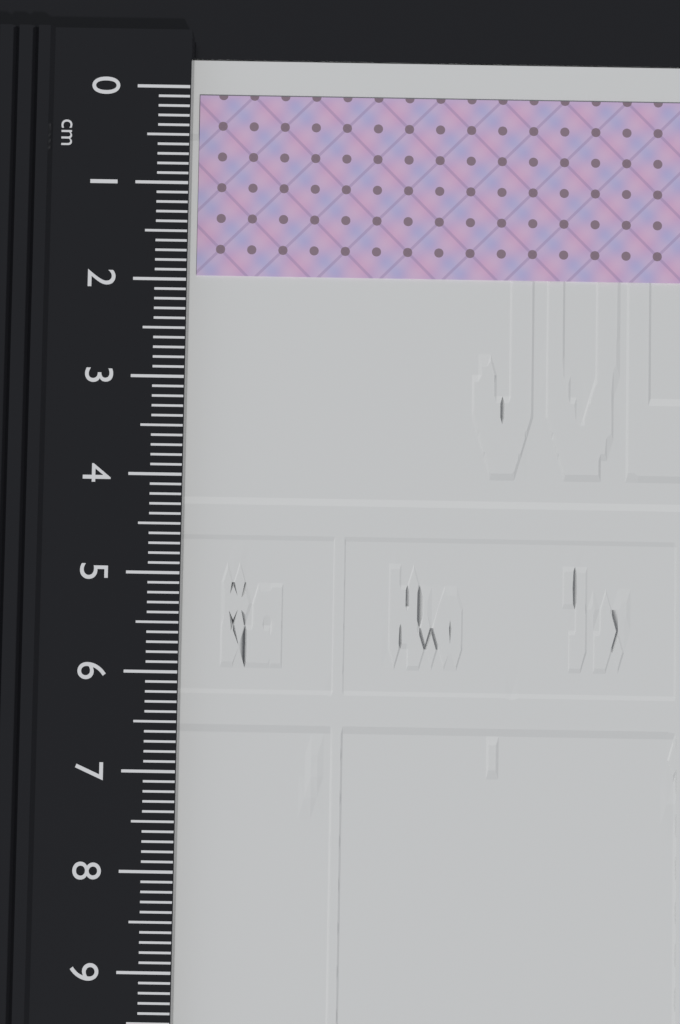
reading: 1.9 cm
